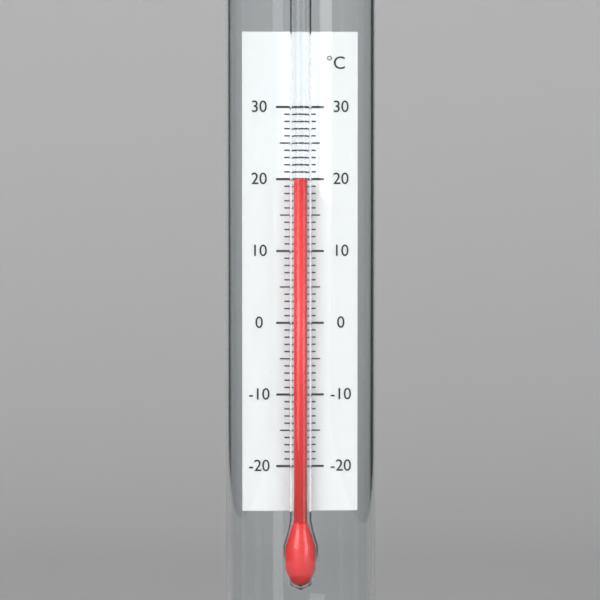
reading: 20 °C
